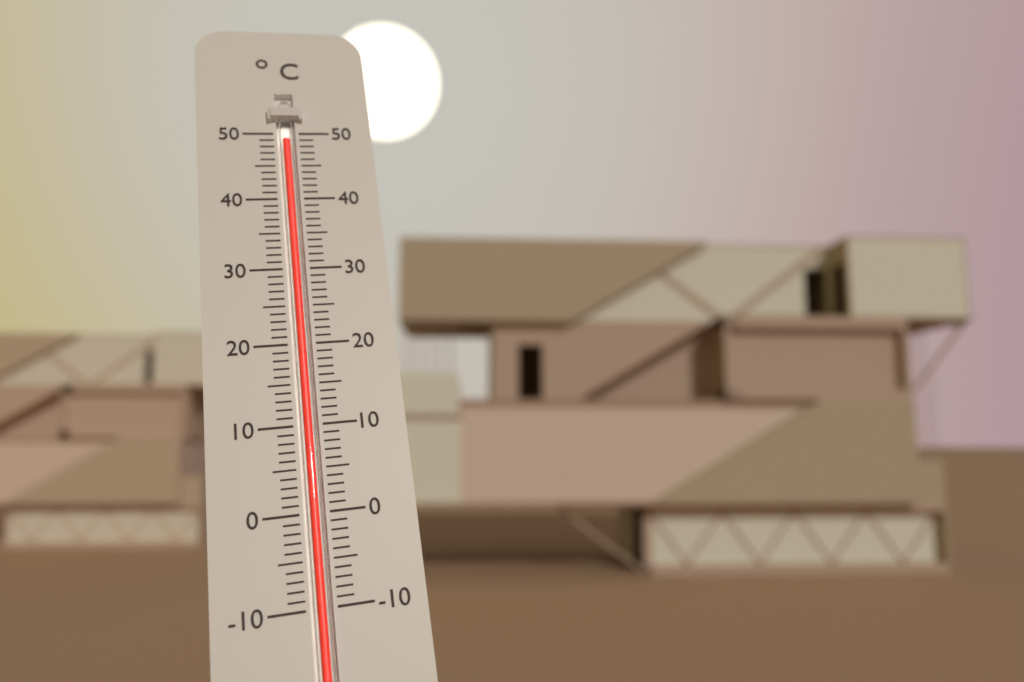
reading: 49 °C
